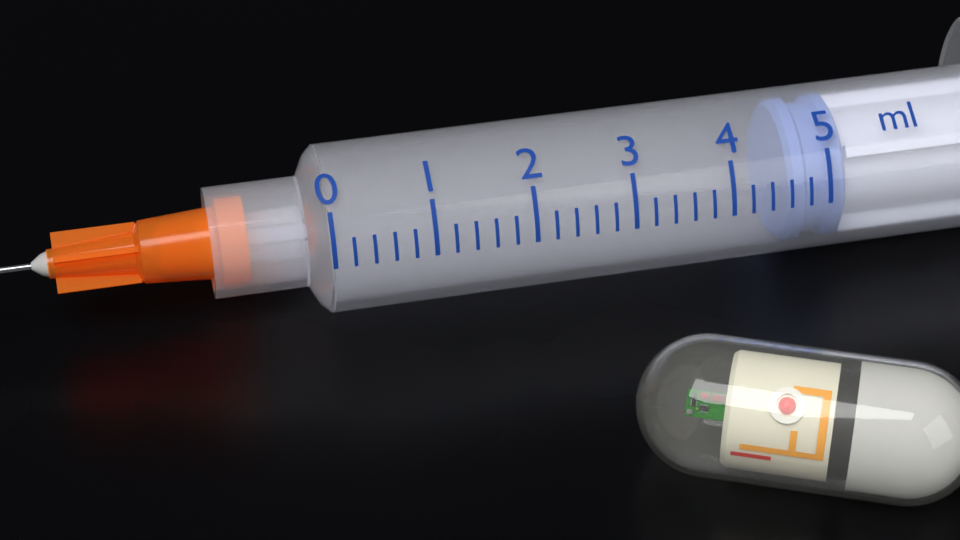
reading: 4.6 ml
